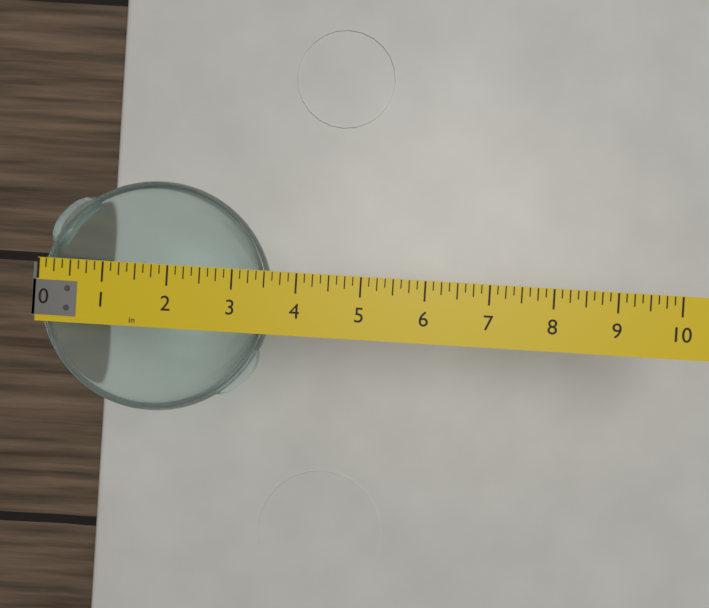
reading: 3.625 in
